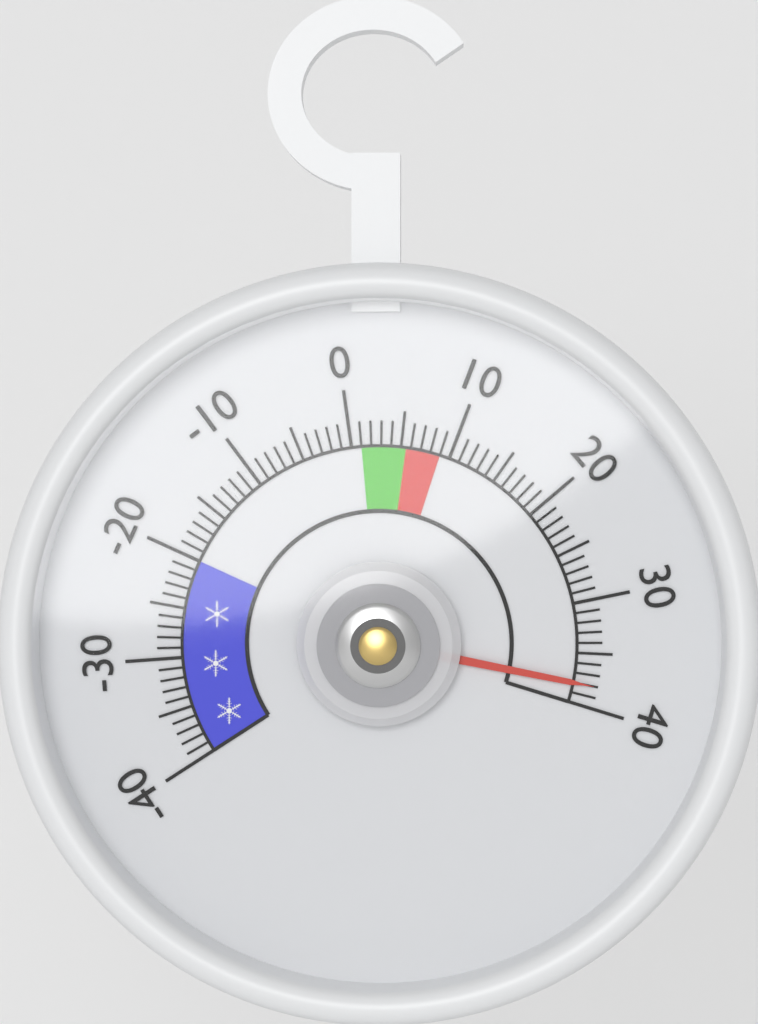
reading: 38 (no unit)
